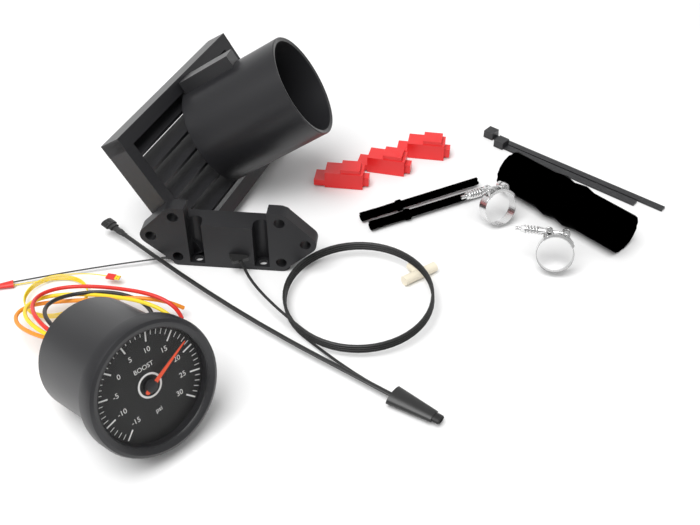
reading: 18 psi
